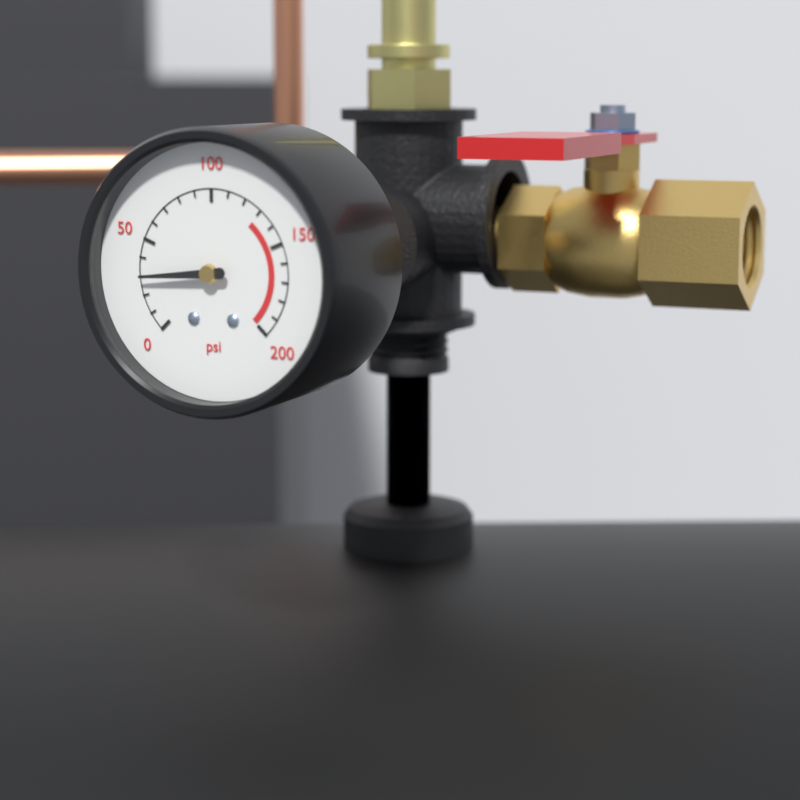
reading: 30 psi
